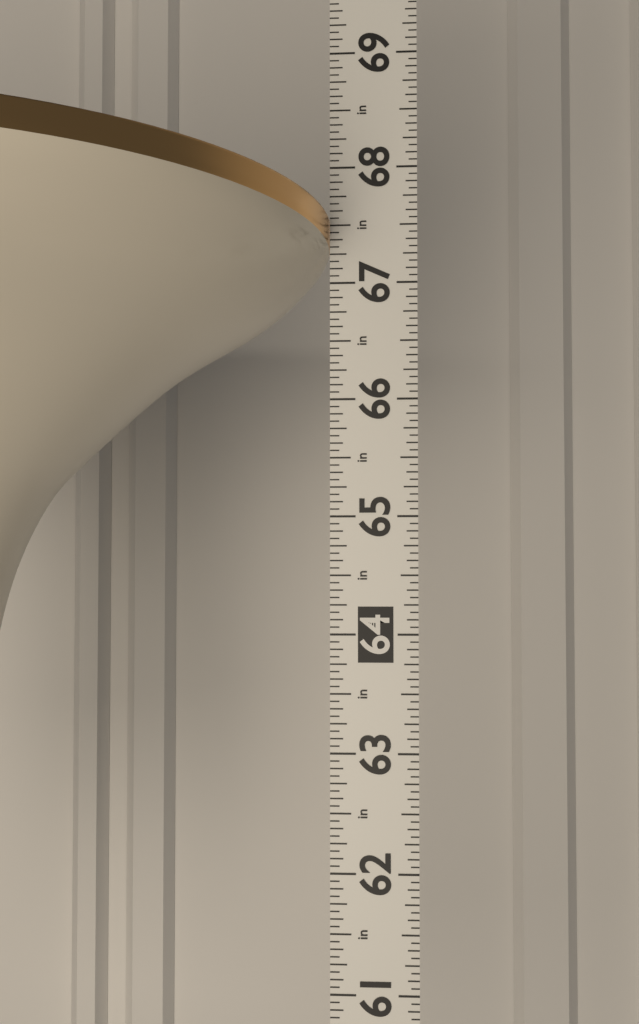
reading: 67.5625 in
